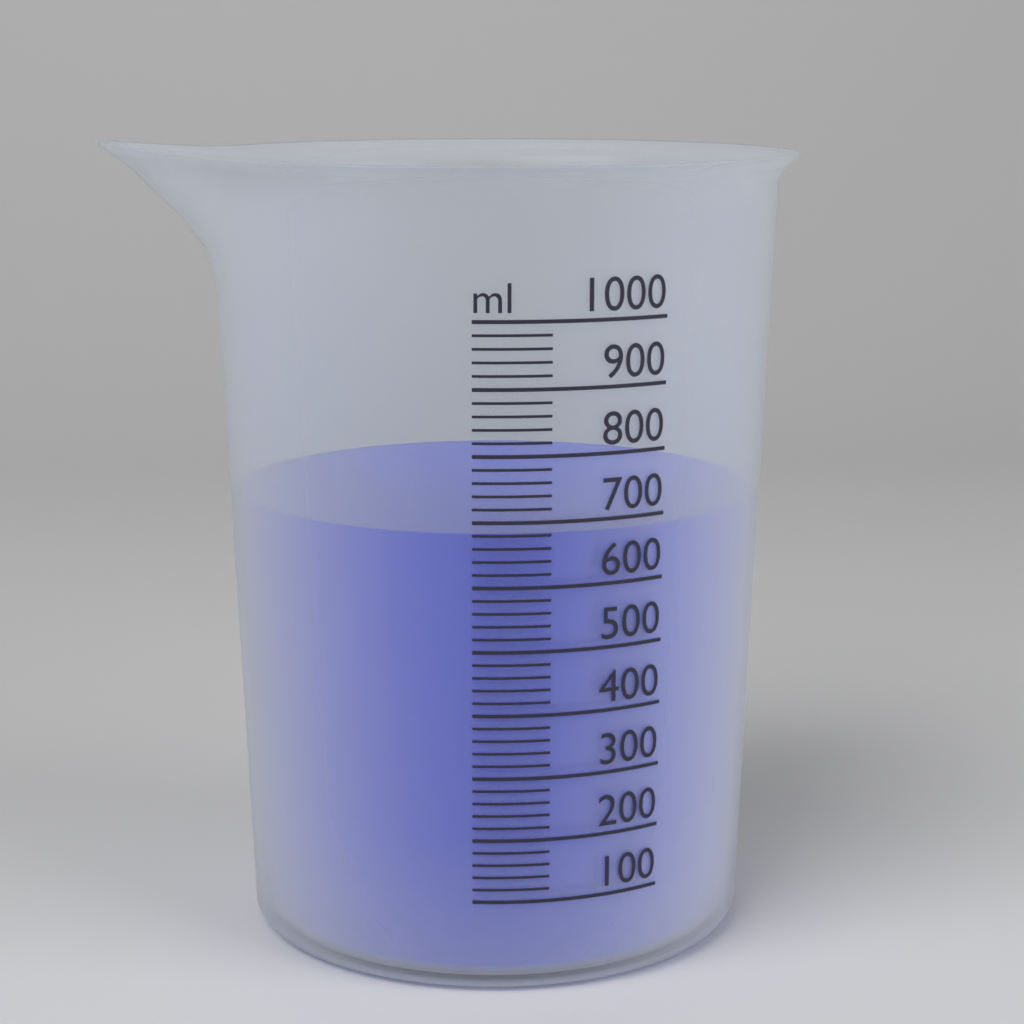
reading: 680 ml
